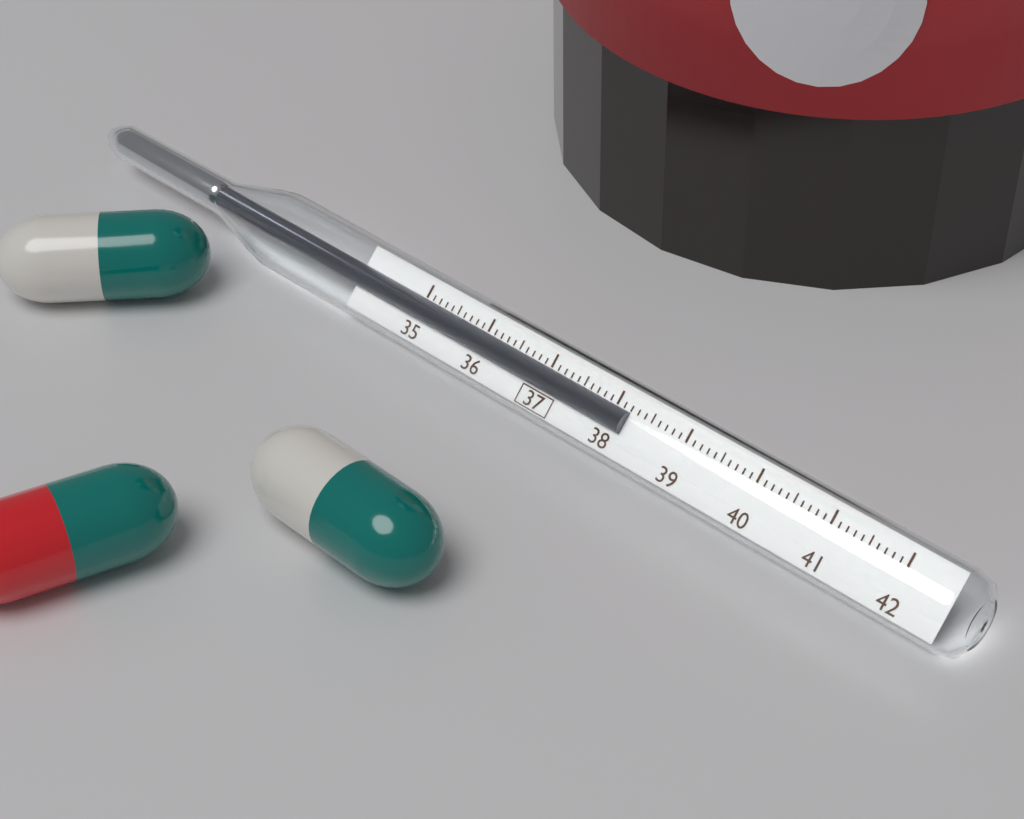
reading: 38.2 (no unit)
